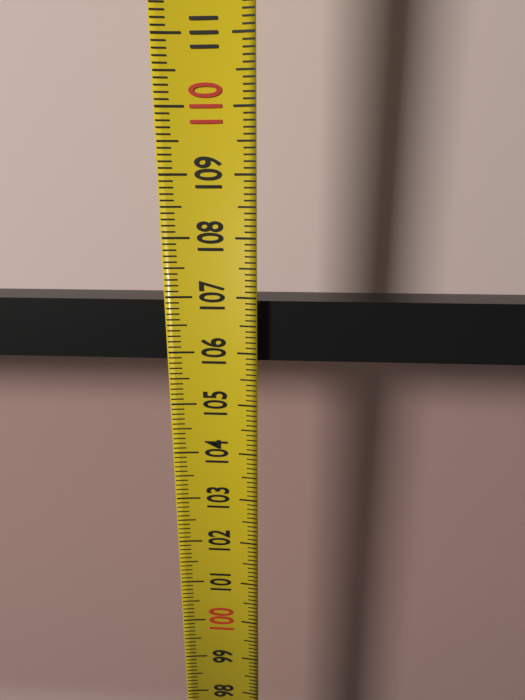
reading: 106.9 (no unit)
